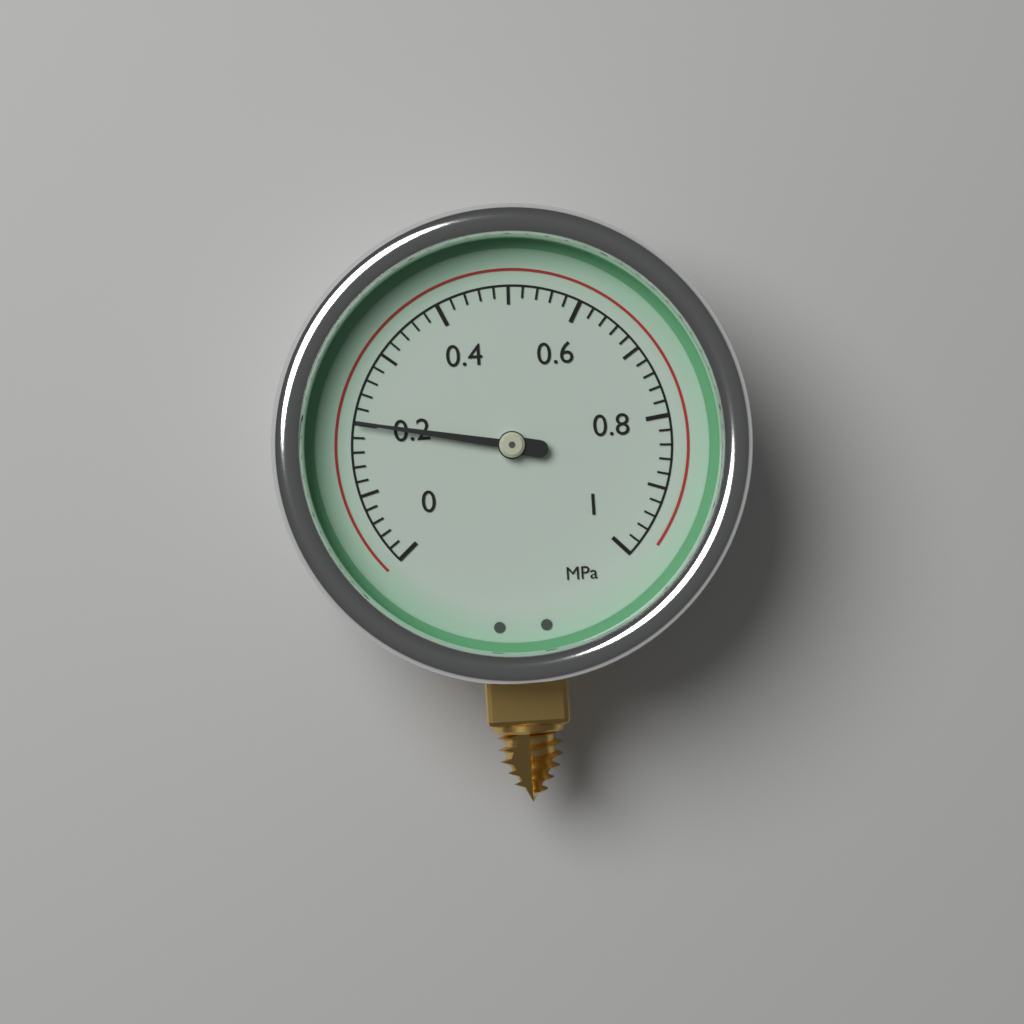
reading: 0.20 MPa
